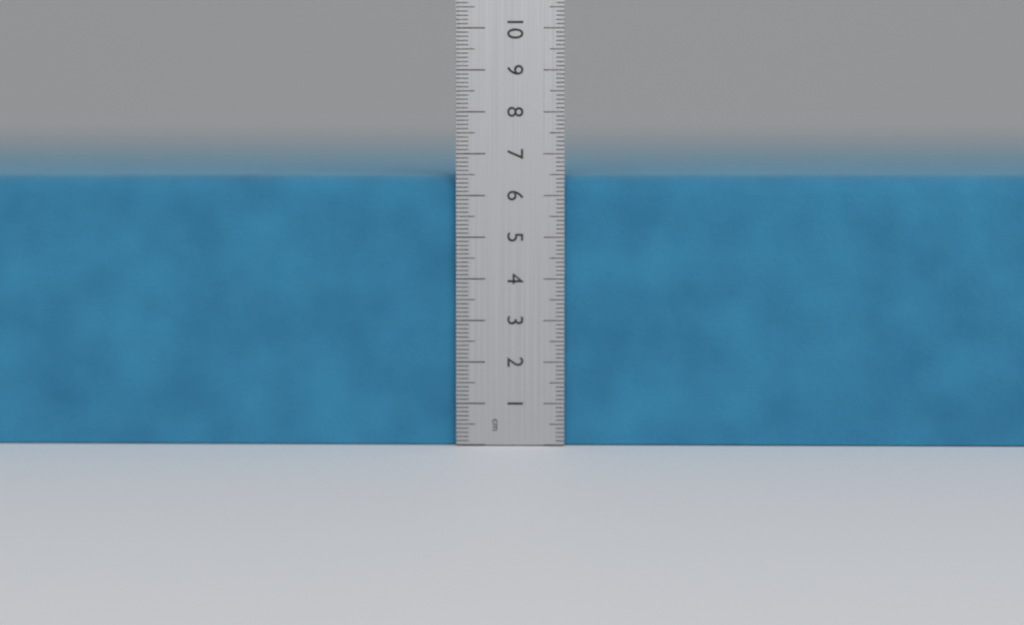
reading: 6.5 cm
